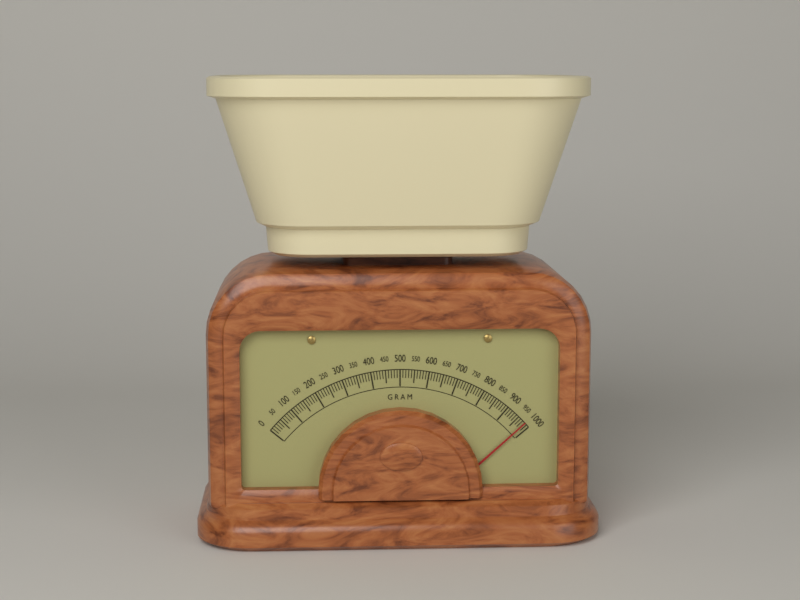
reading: 980 g
